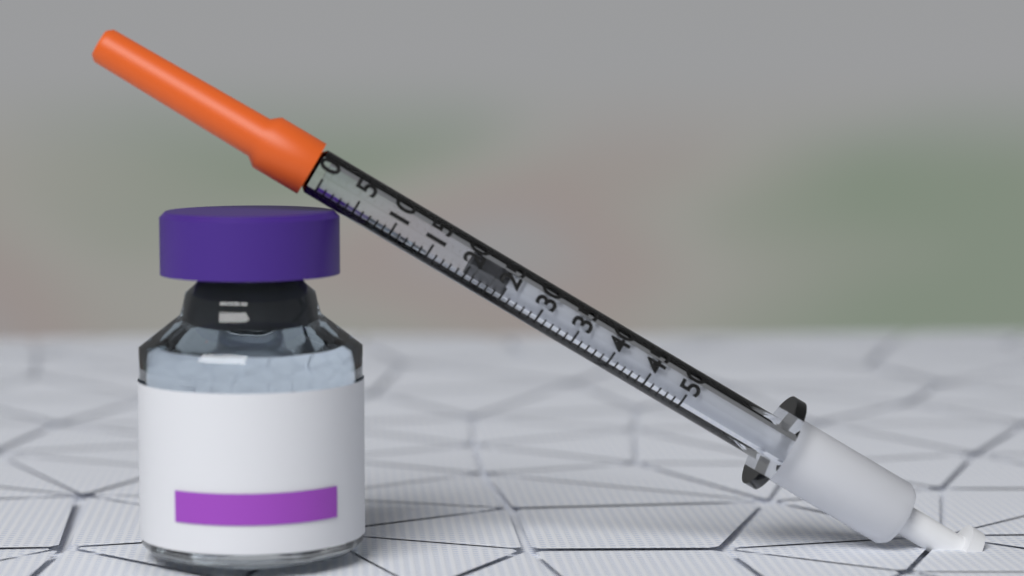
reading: 20 (no unit)
